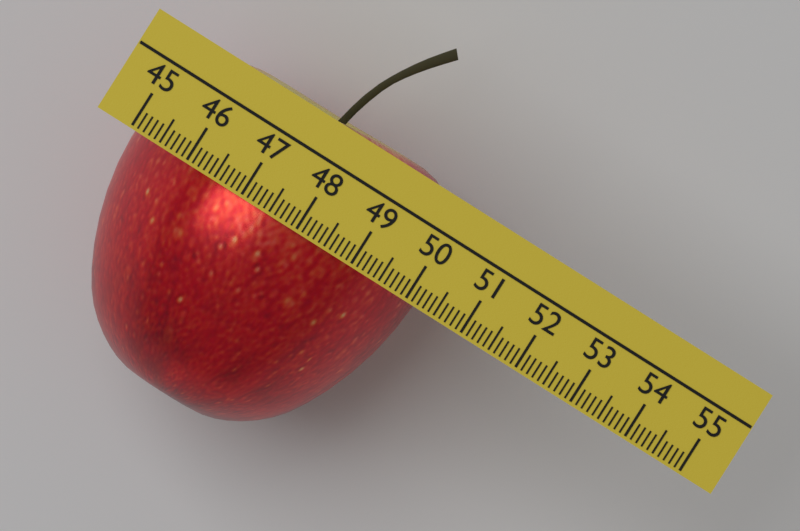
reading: 50.2 (no unit)
